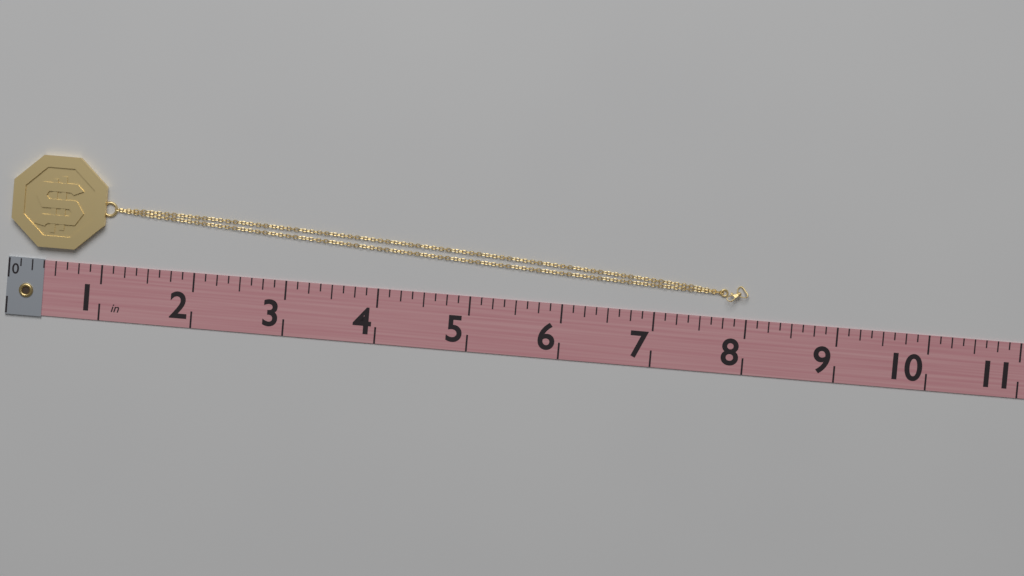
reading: 8.000 in
